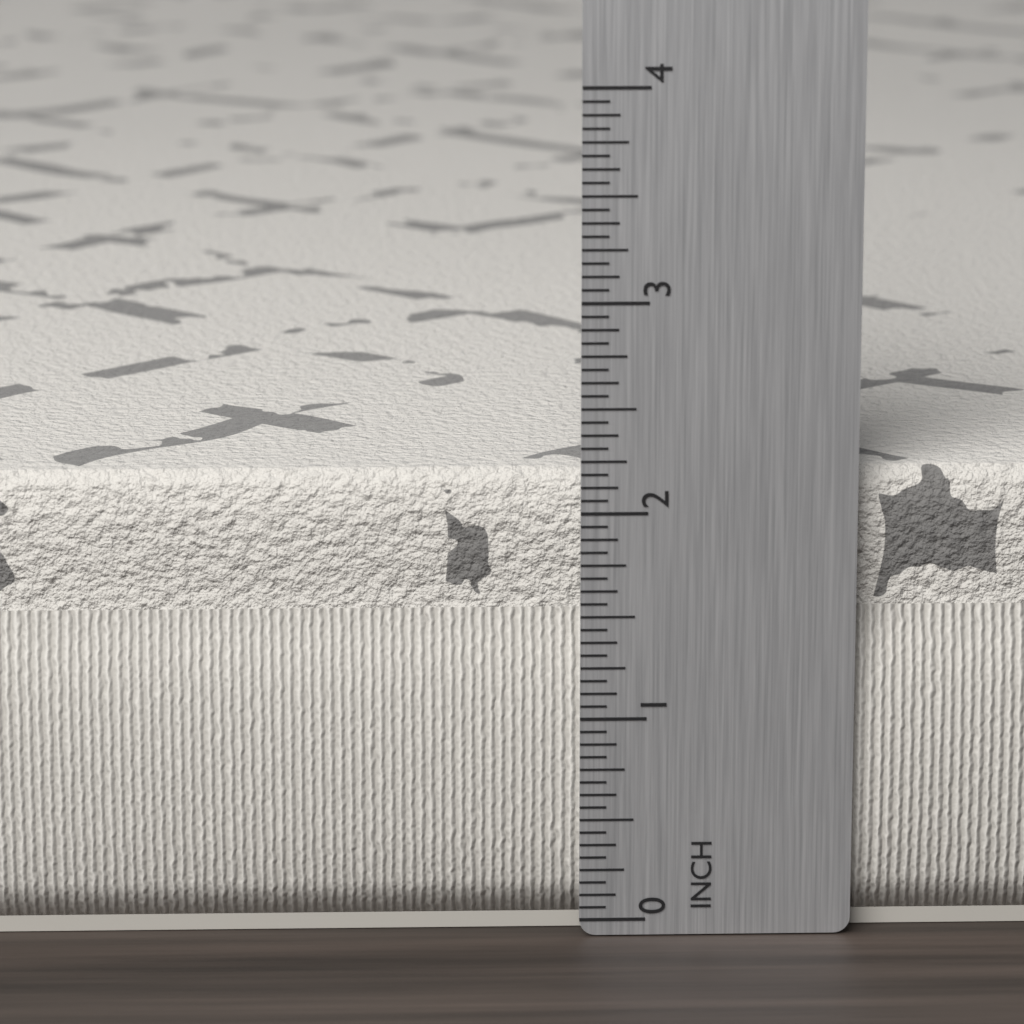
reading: 2.1875 in
